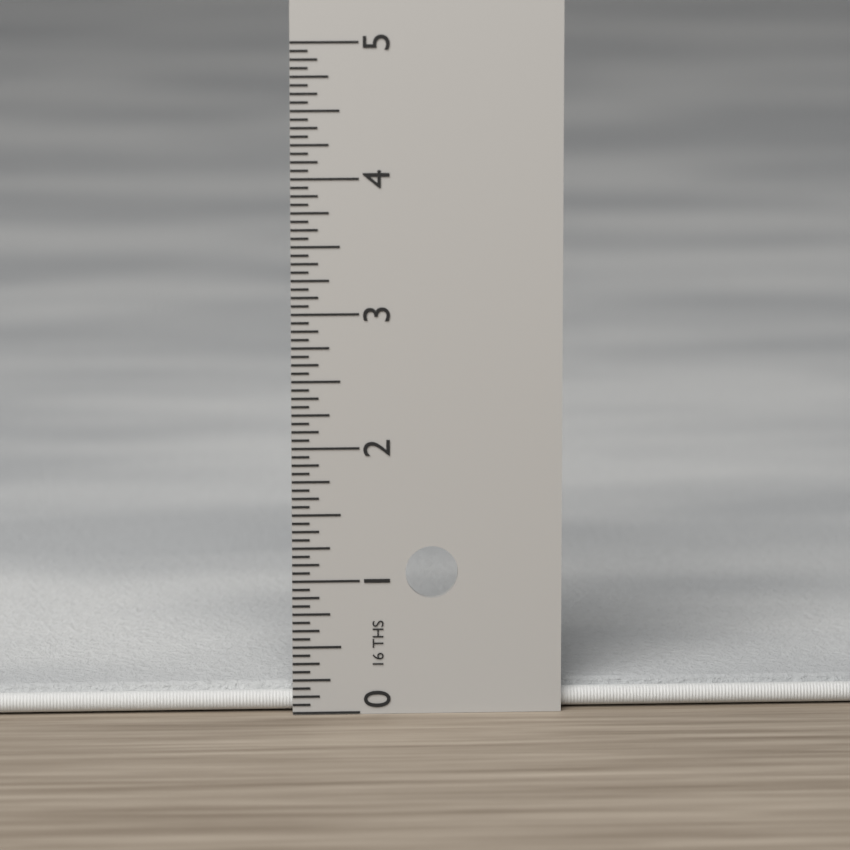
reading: 0.1875 in
